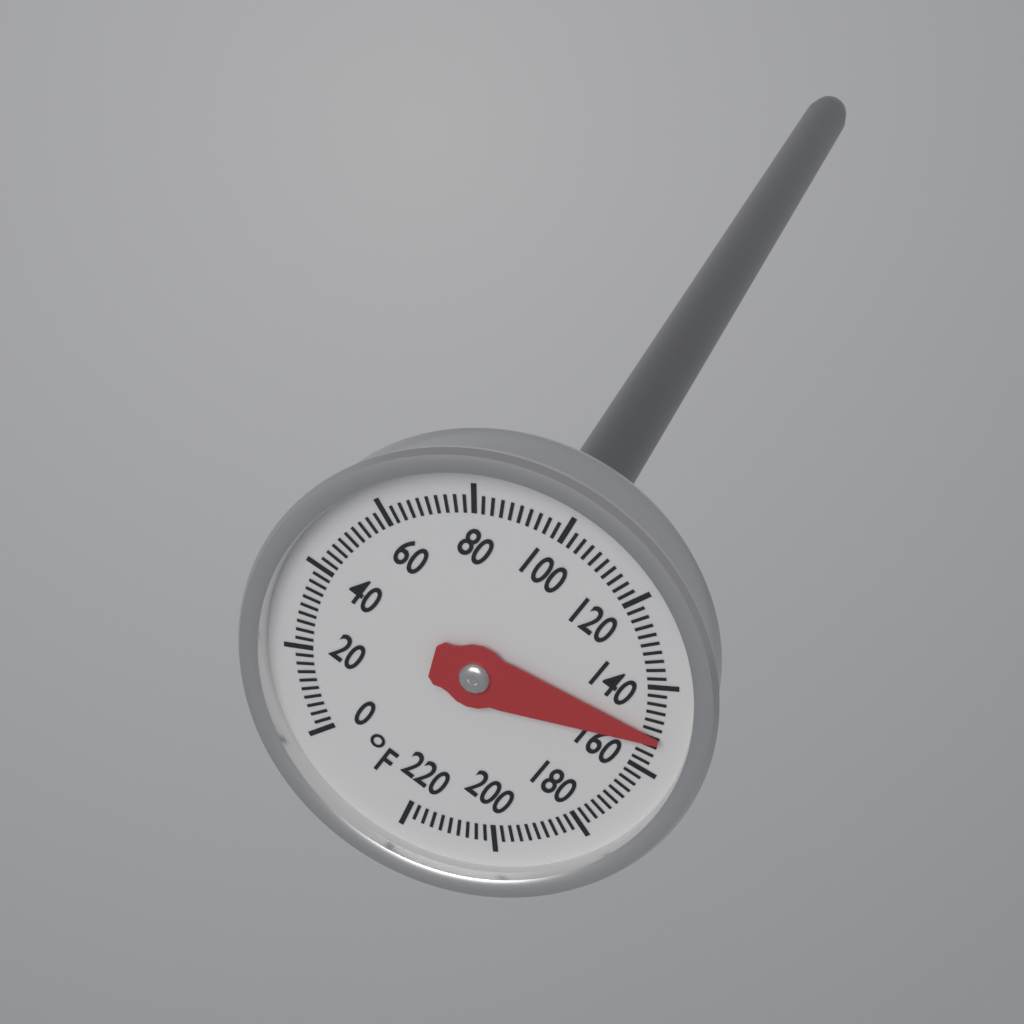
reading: 152 °F
